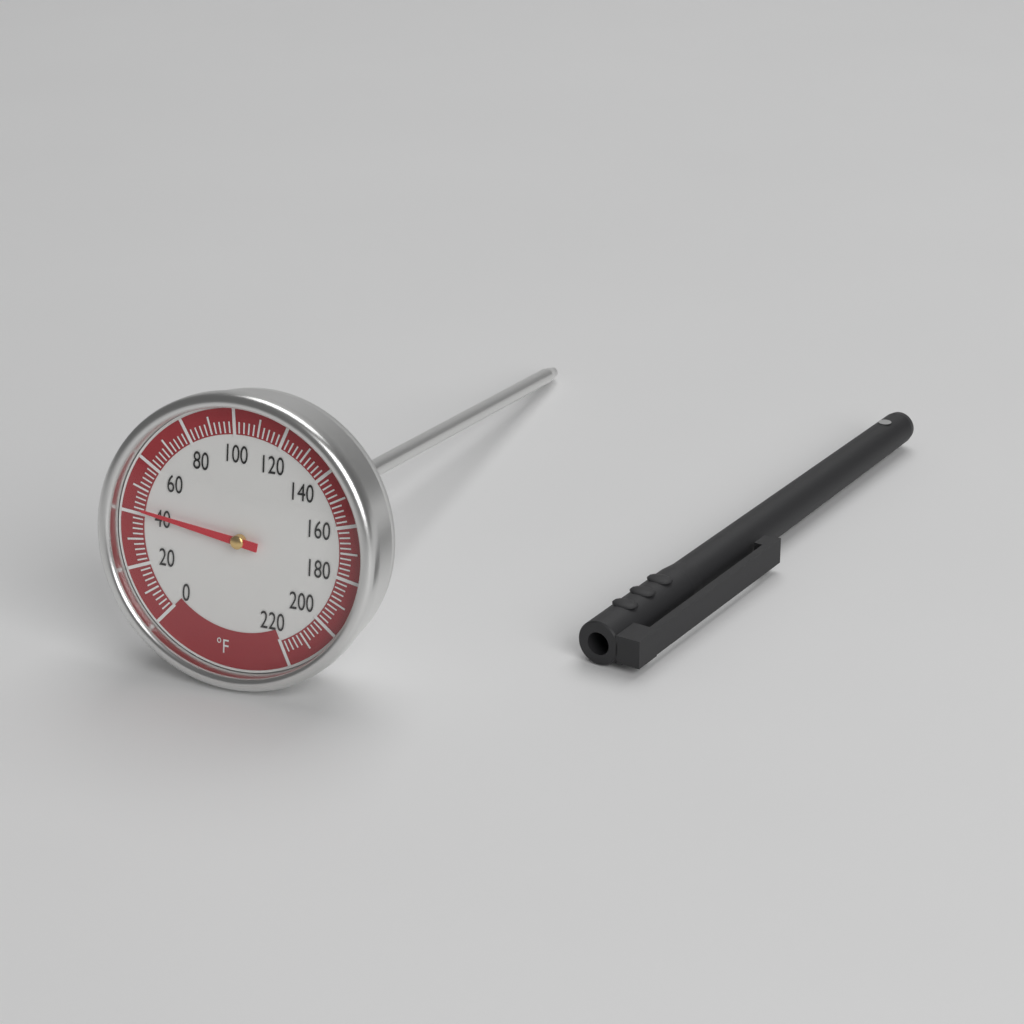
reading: 42 °F
